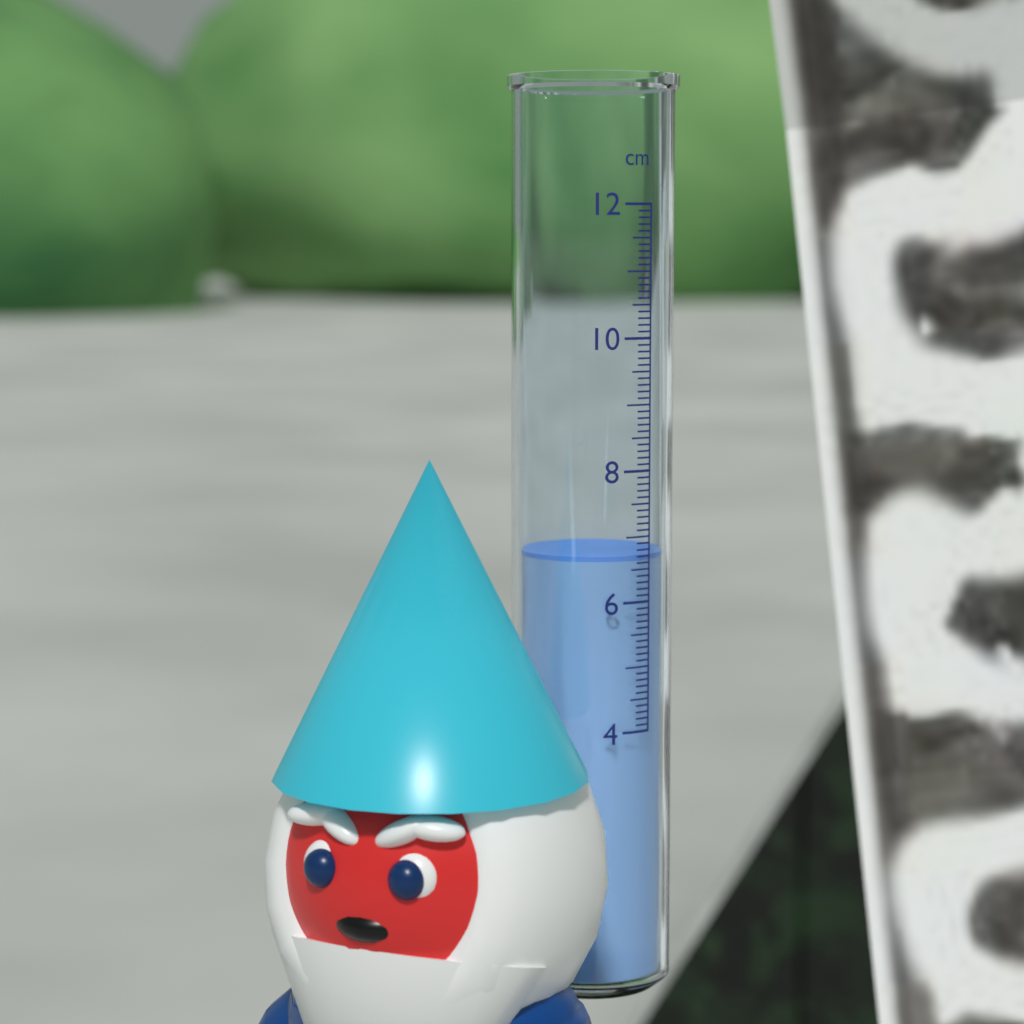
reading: 6.7 cm
